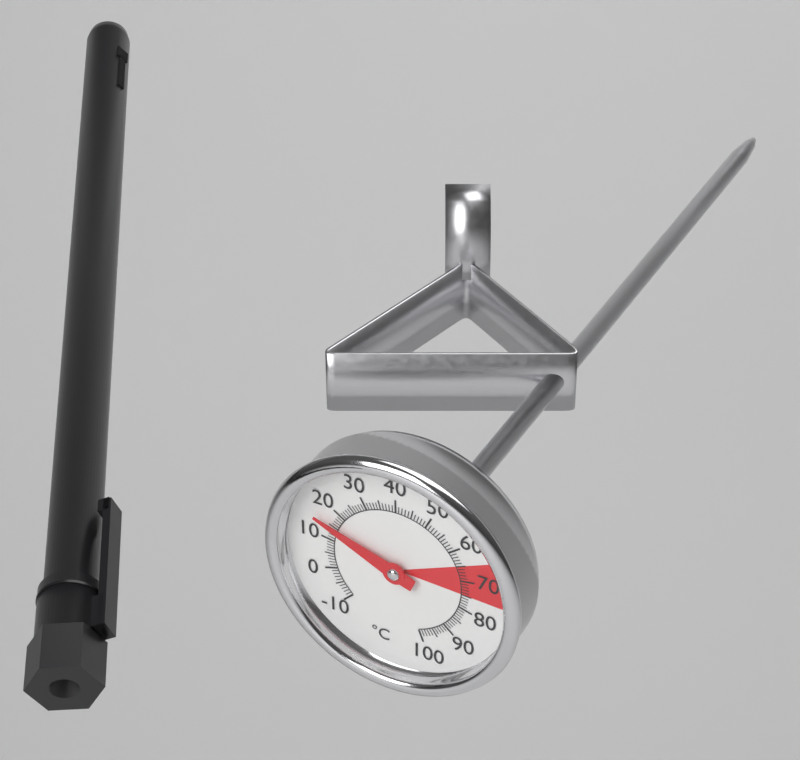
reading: 15 °C
